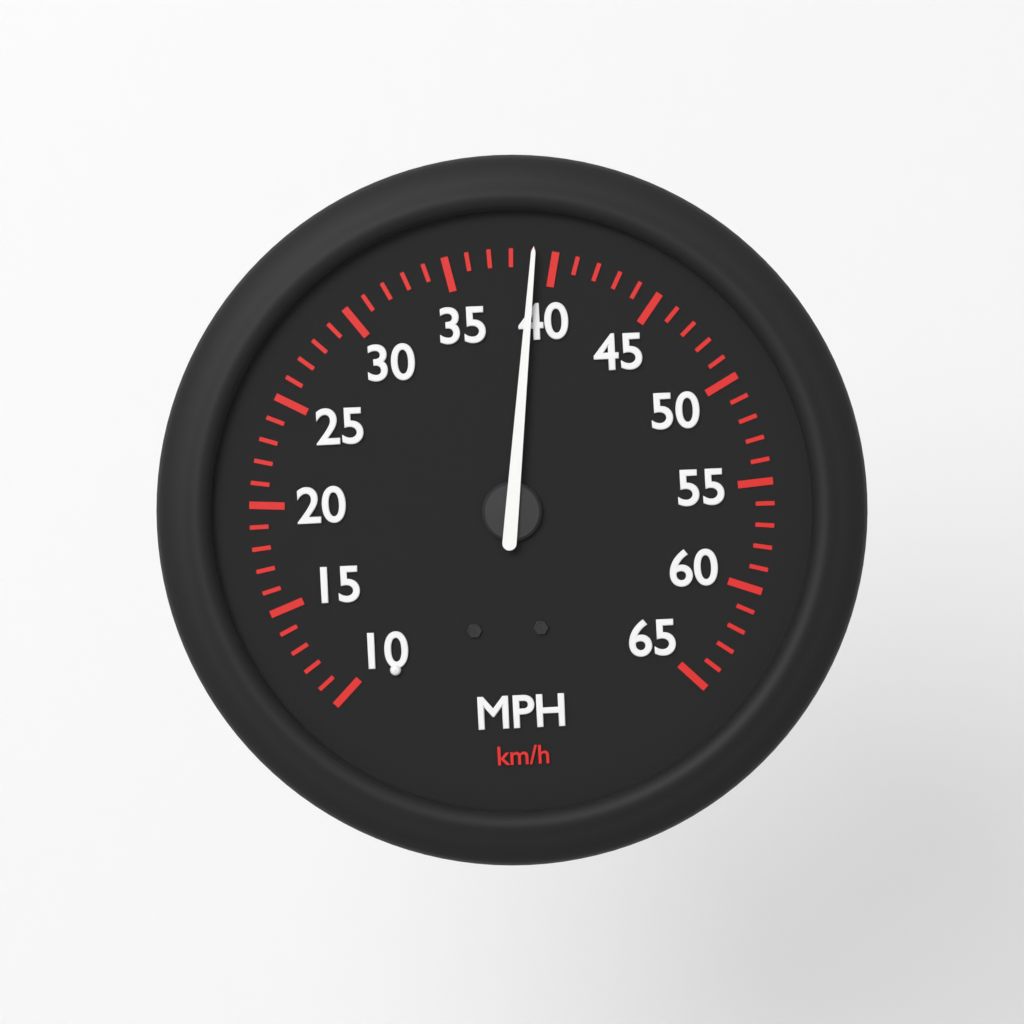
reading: 39 mph
